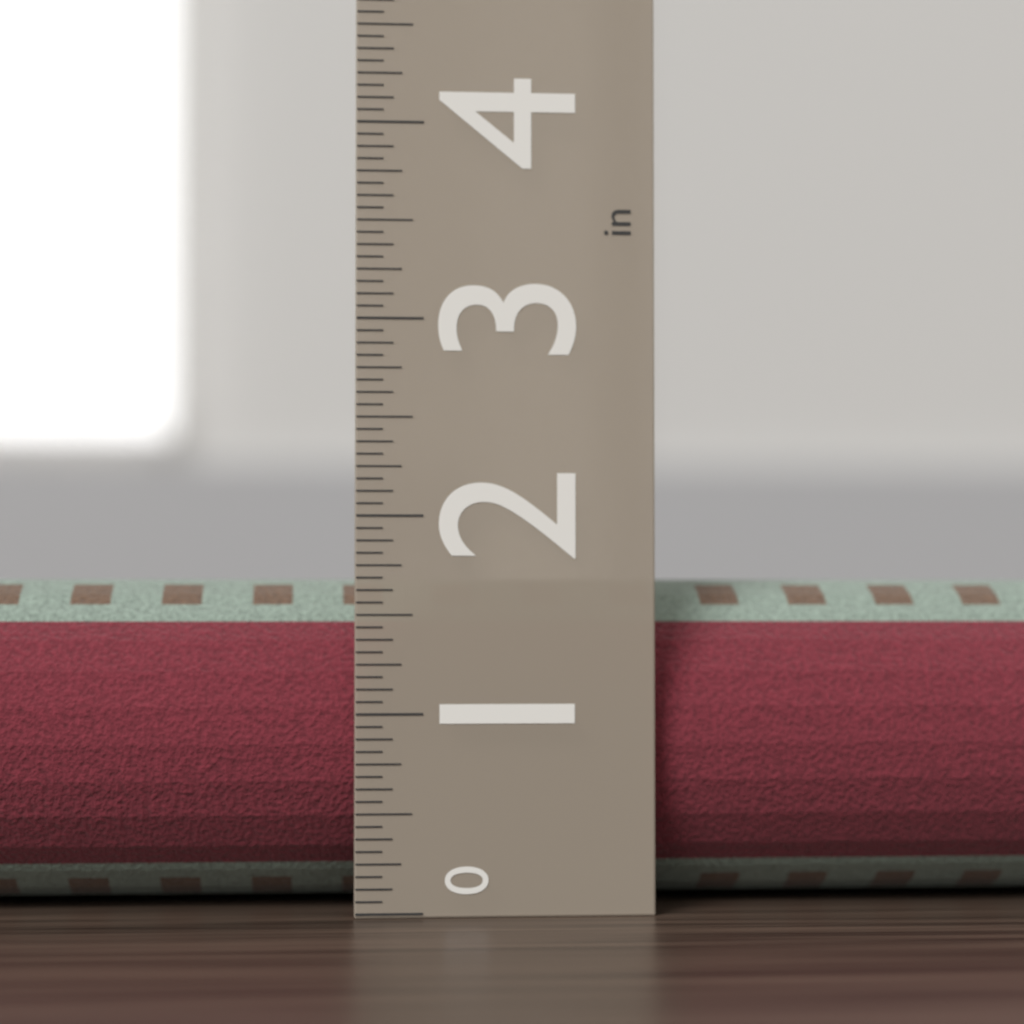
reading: 1.6875 in
